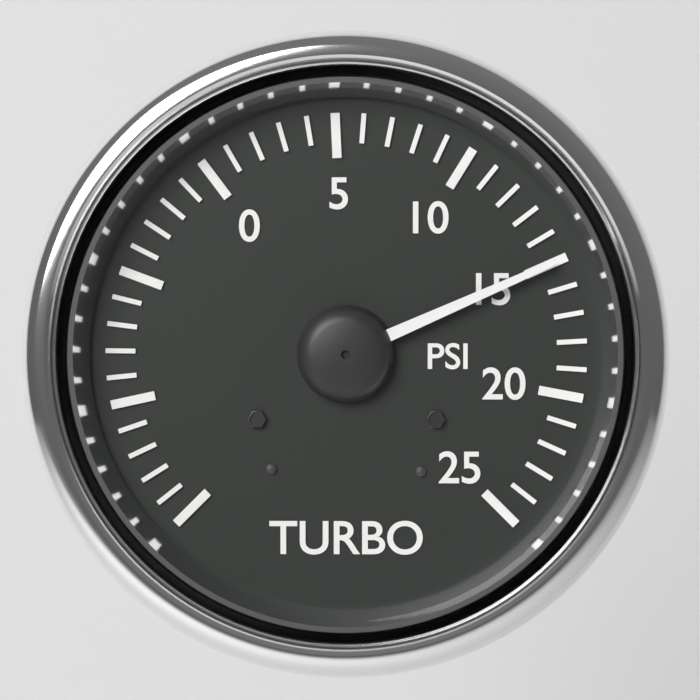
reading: 15 psi
